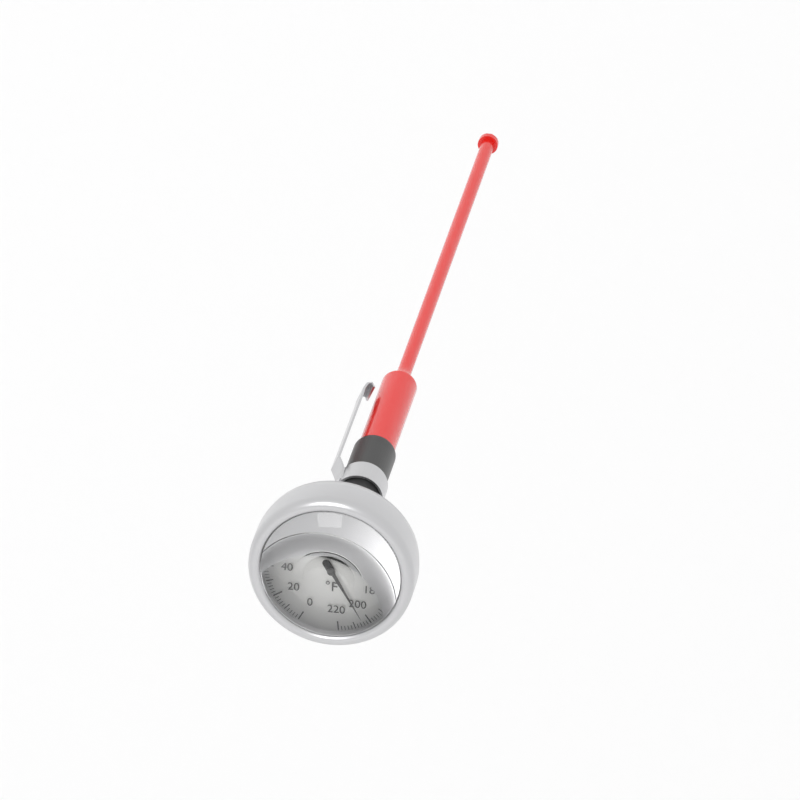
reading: 204 °F
